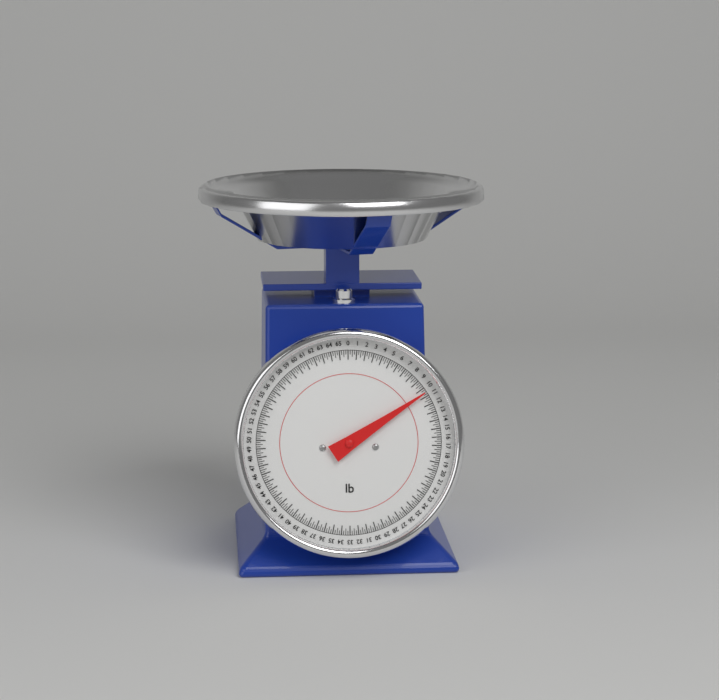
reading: 10.50 lb
